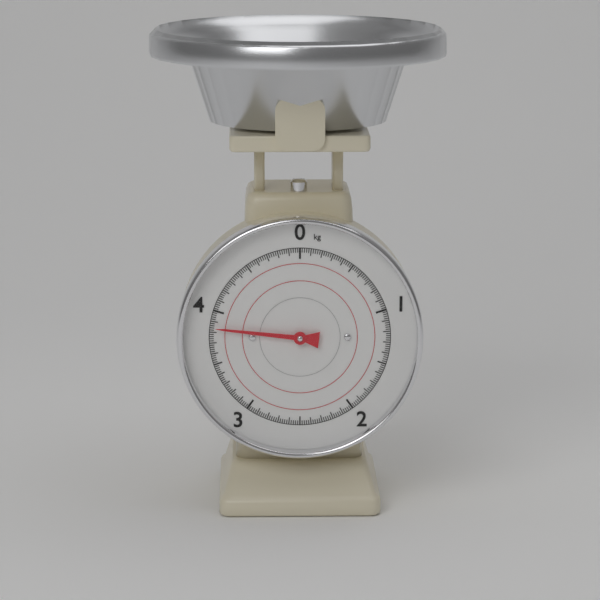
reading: 3.84 kg
